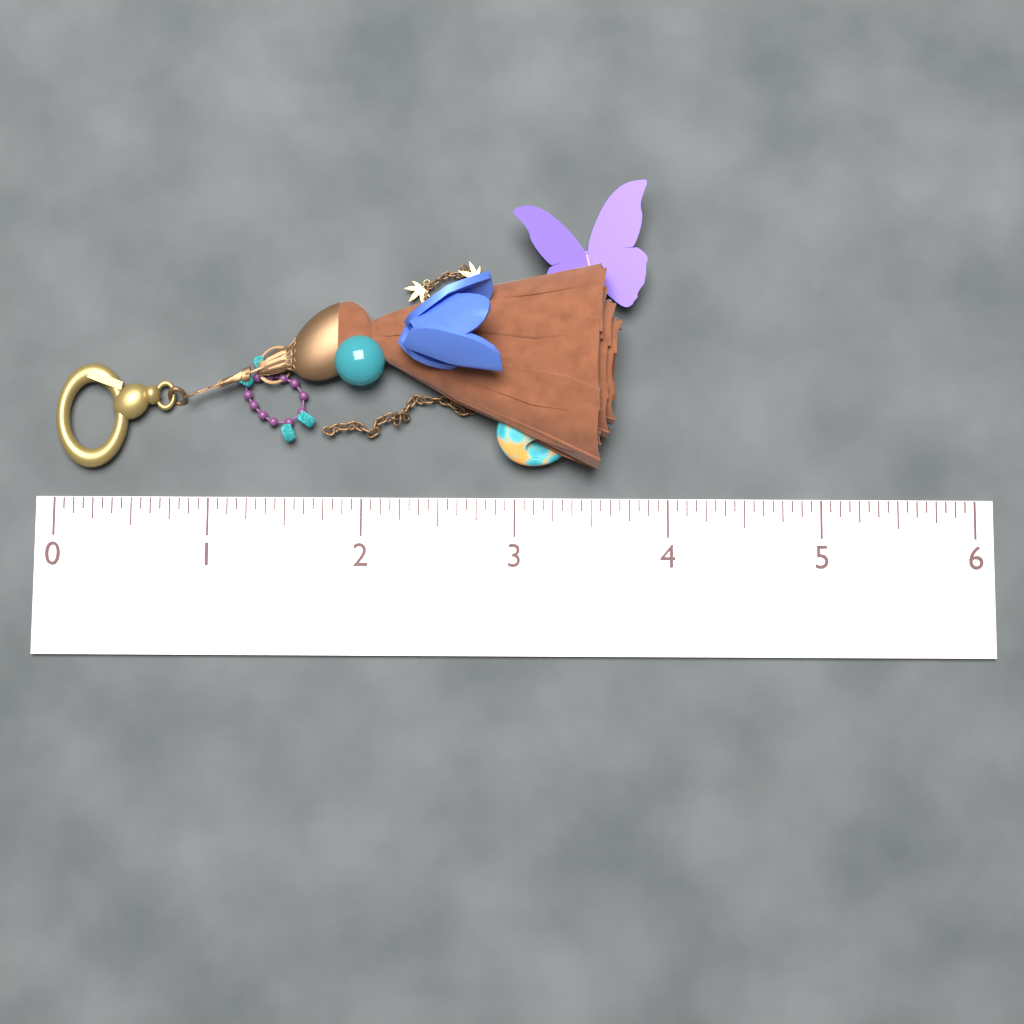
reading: 3.6875 (no unit)
